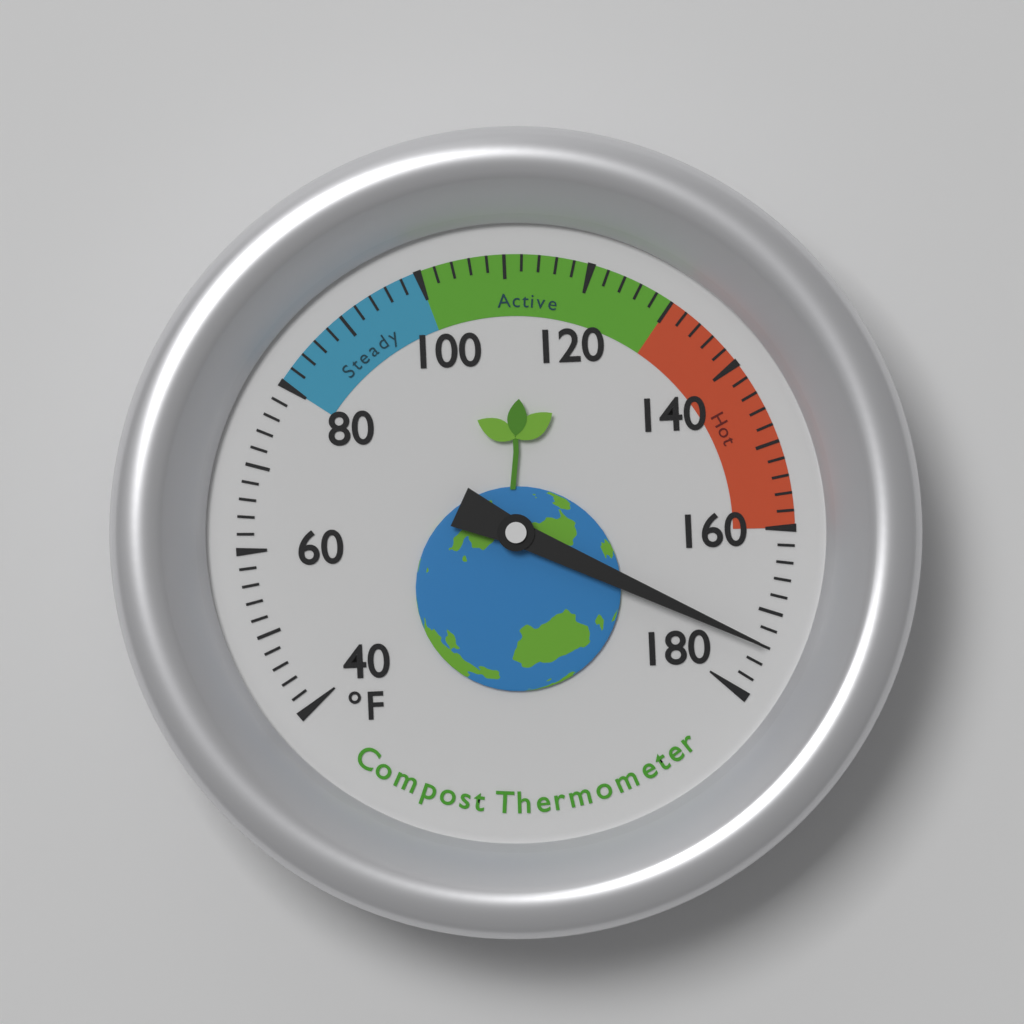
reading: 174 °F
